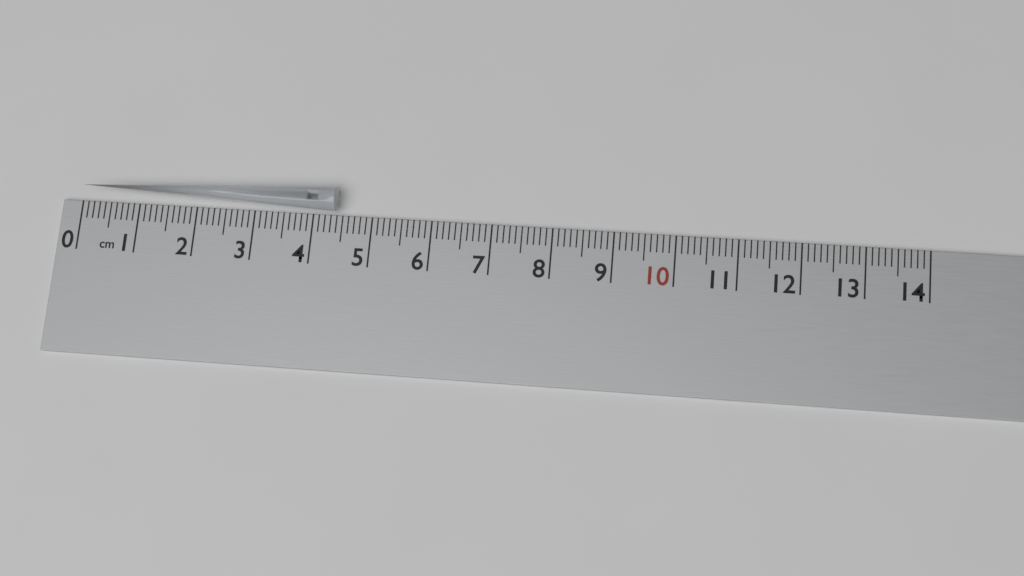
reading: 4.4 cm
